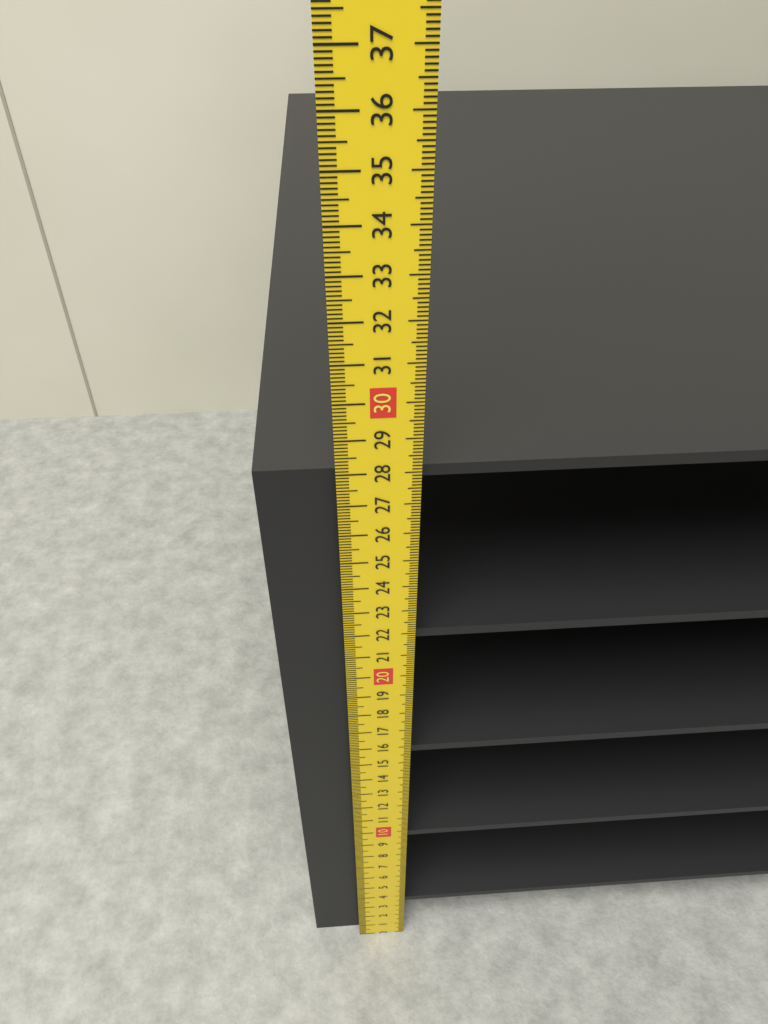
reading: 27.9 cm
